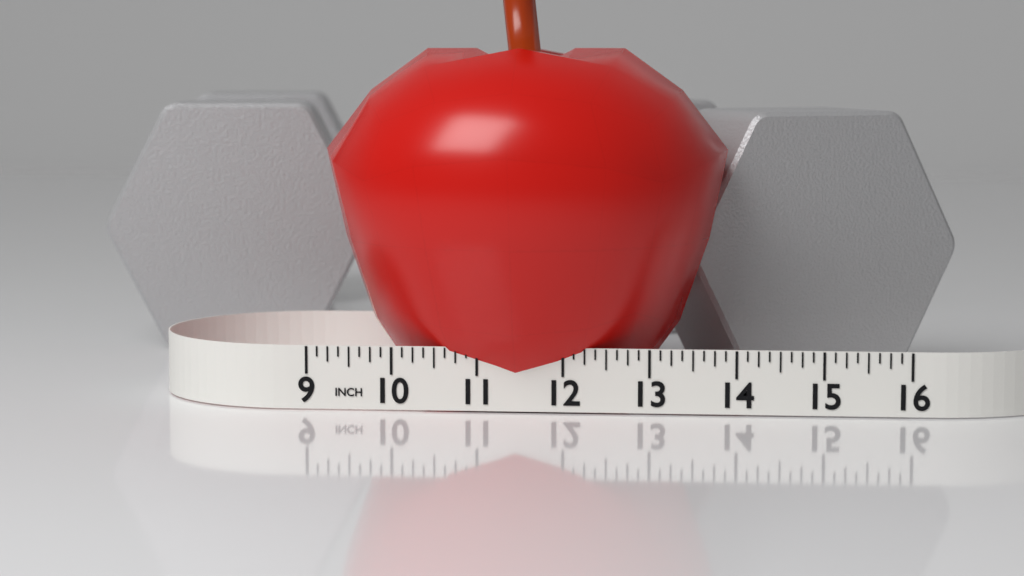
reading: 13.875 in
